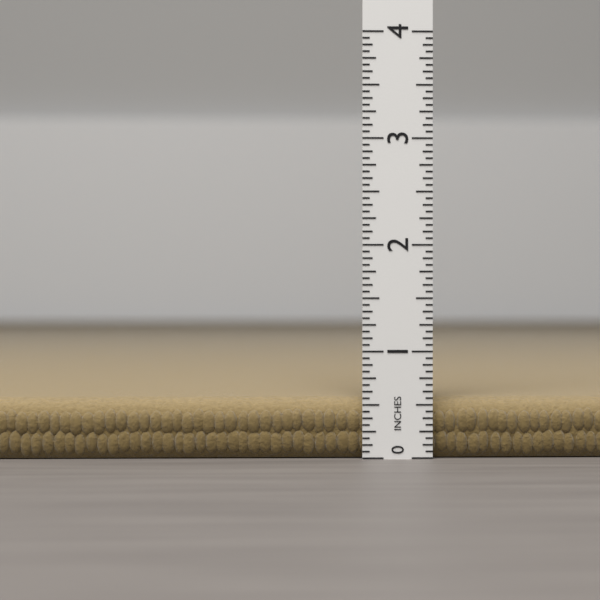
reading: 0.5625 in
